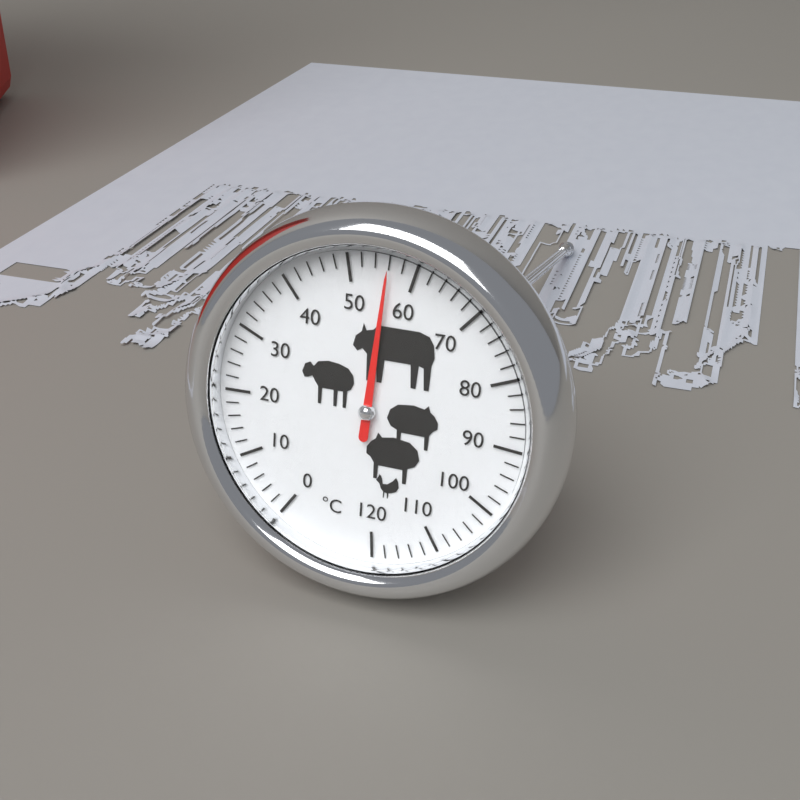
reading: 56 °C
